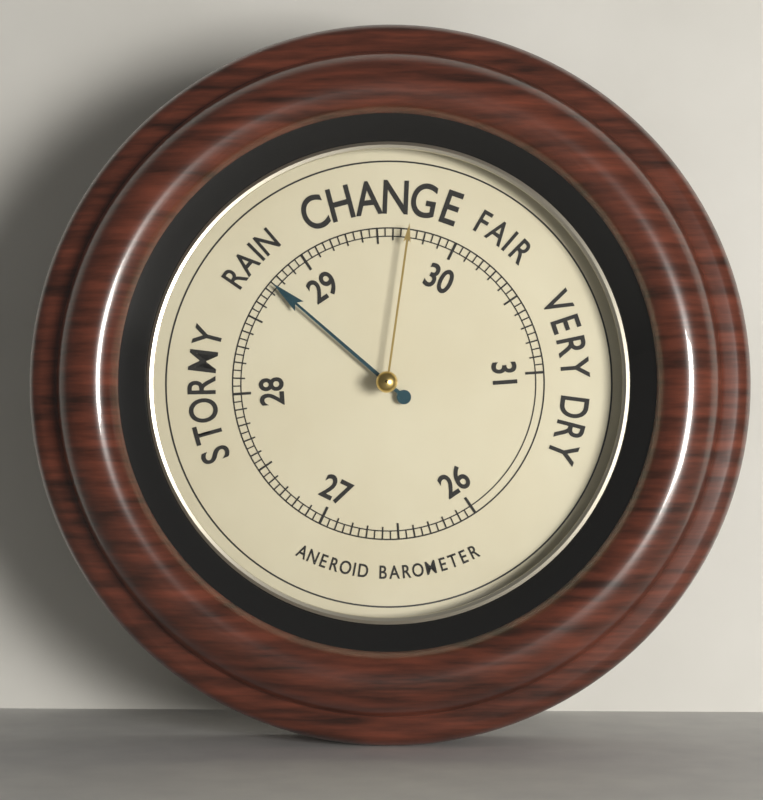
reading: 28.75 (no unit)
